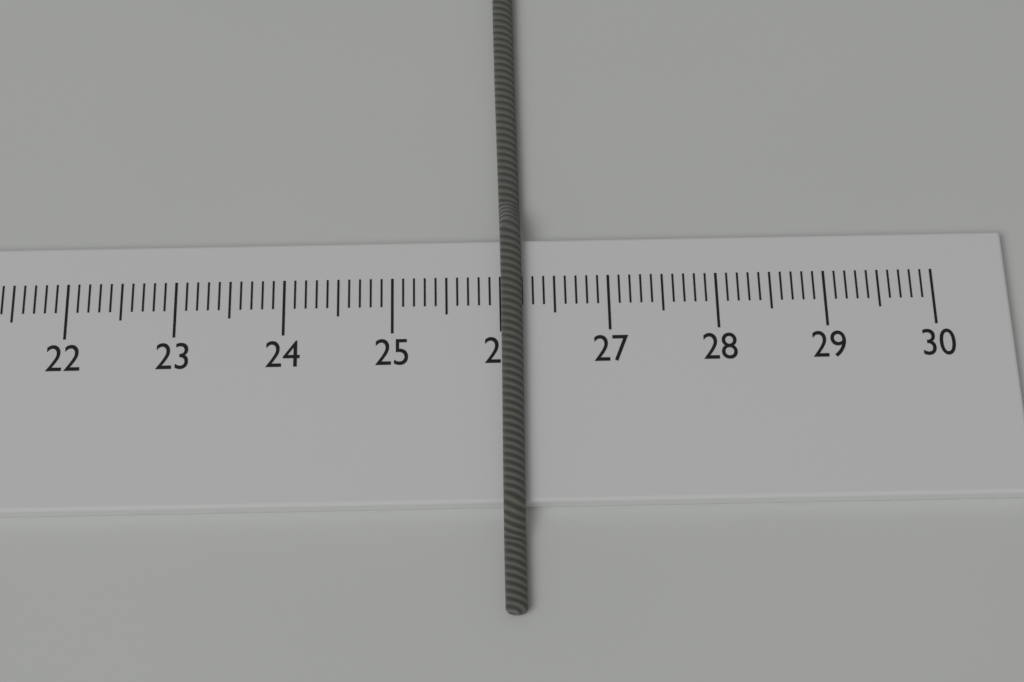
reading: 26.2 cm
